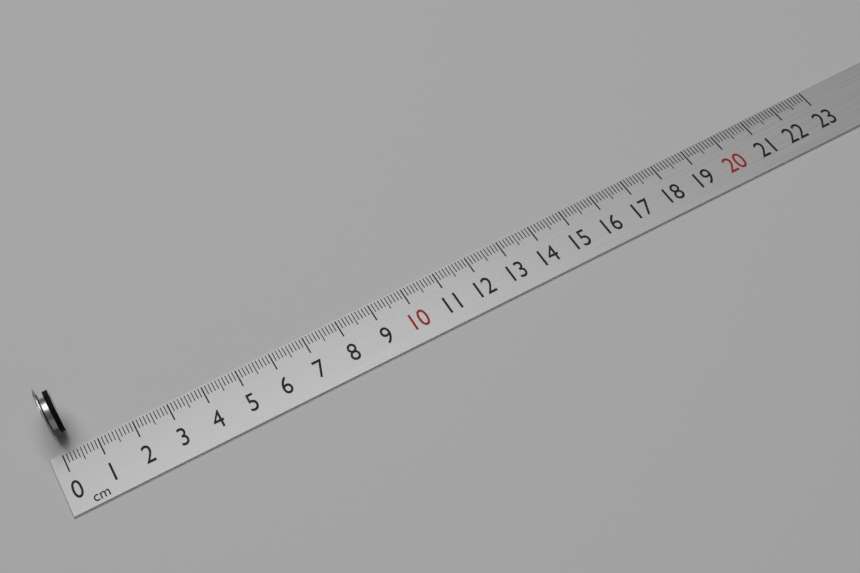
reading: 0.4 cm
